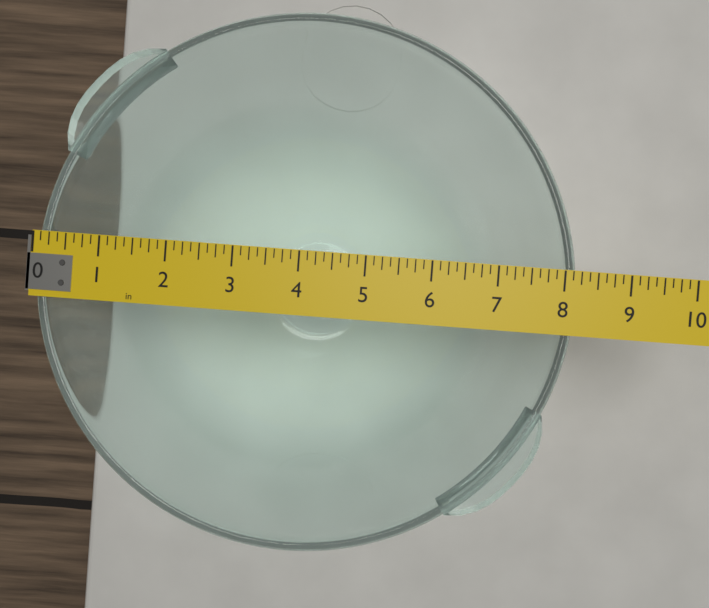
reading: 8.250 in
